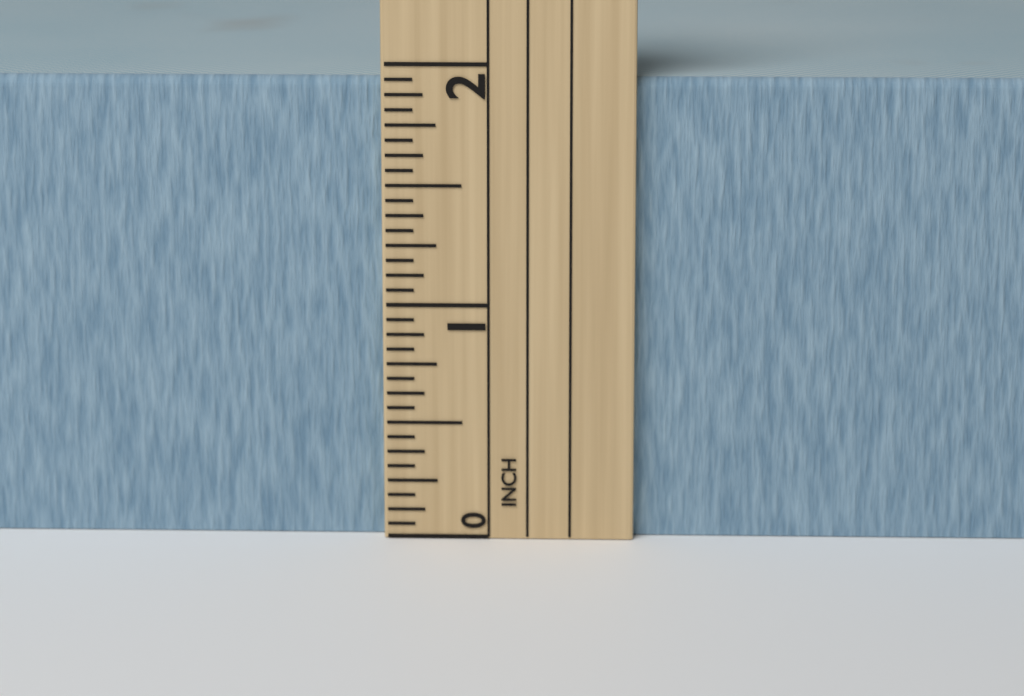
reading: 1.9375 in
